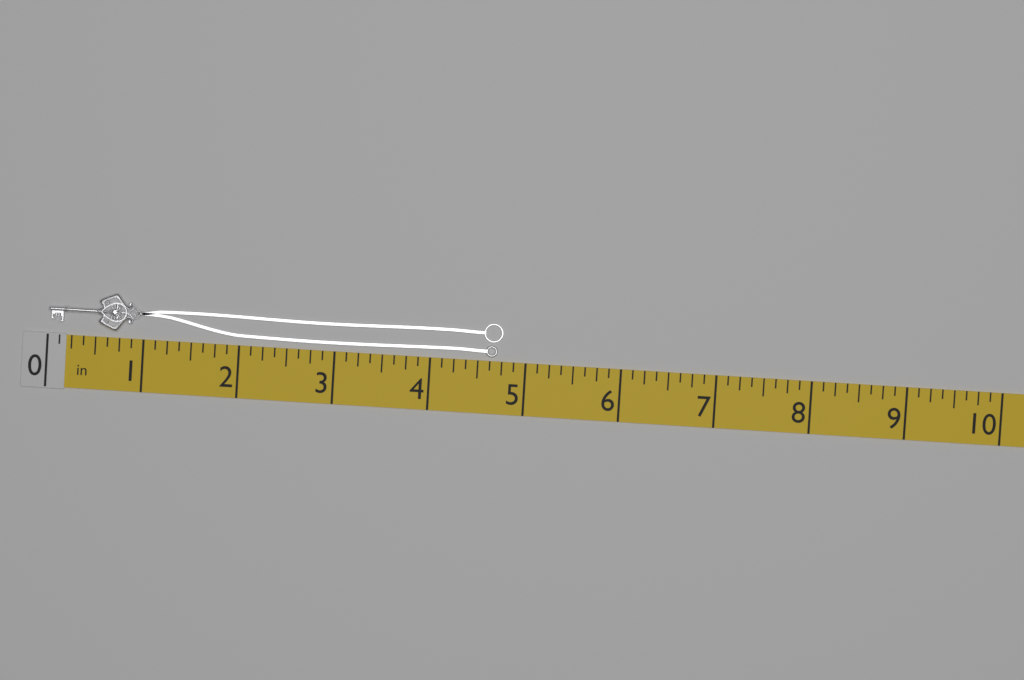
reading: 4.750 in
